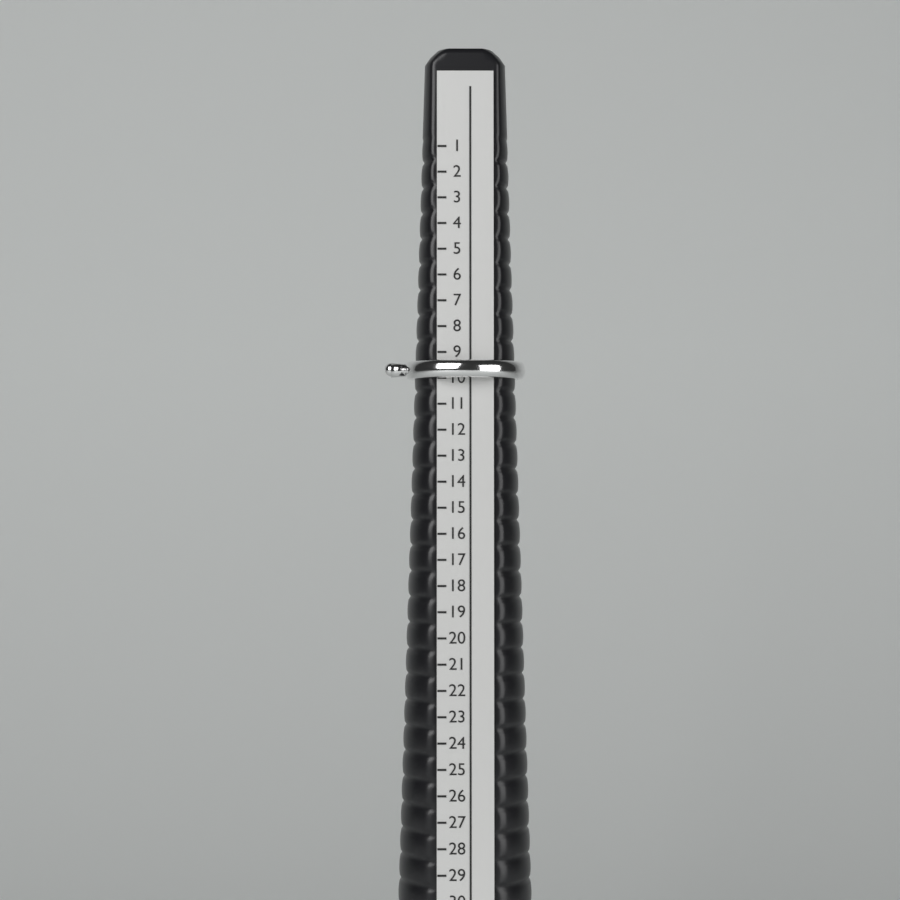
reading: 10 (no unit)
